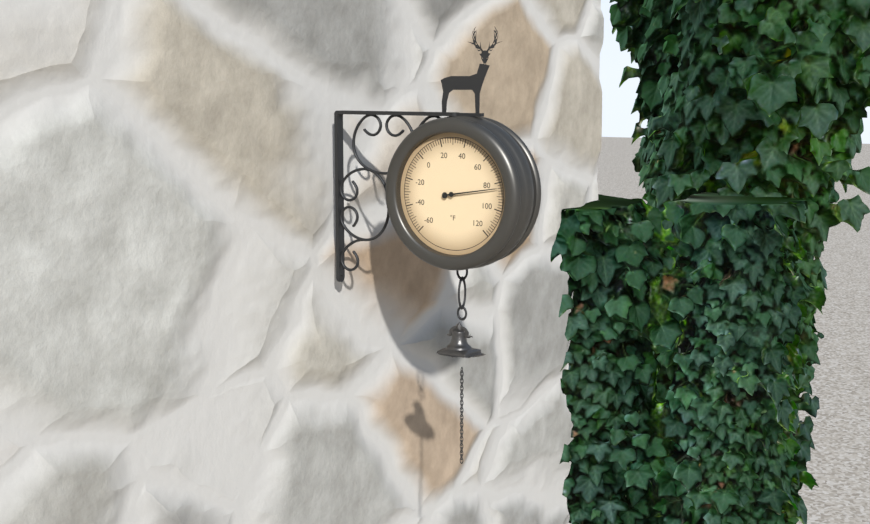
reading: 84 °F
